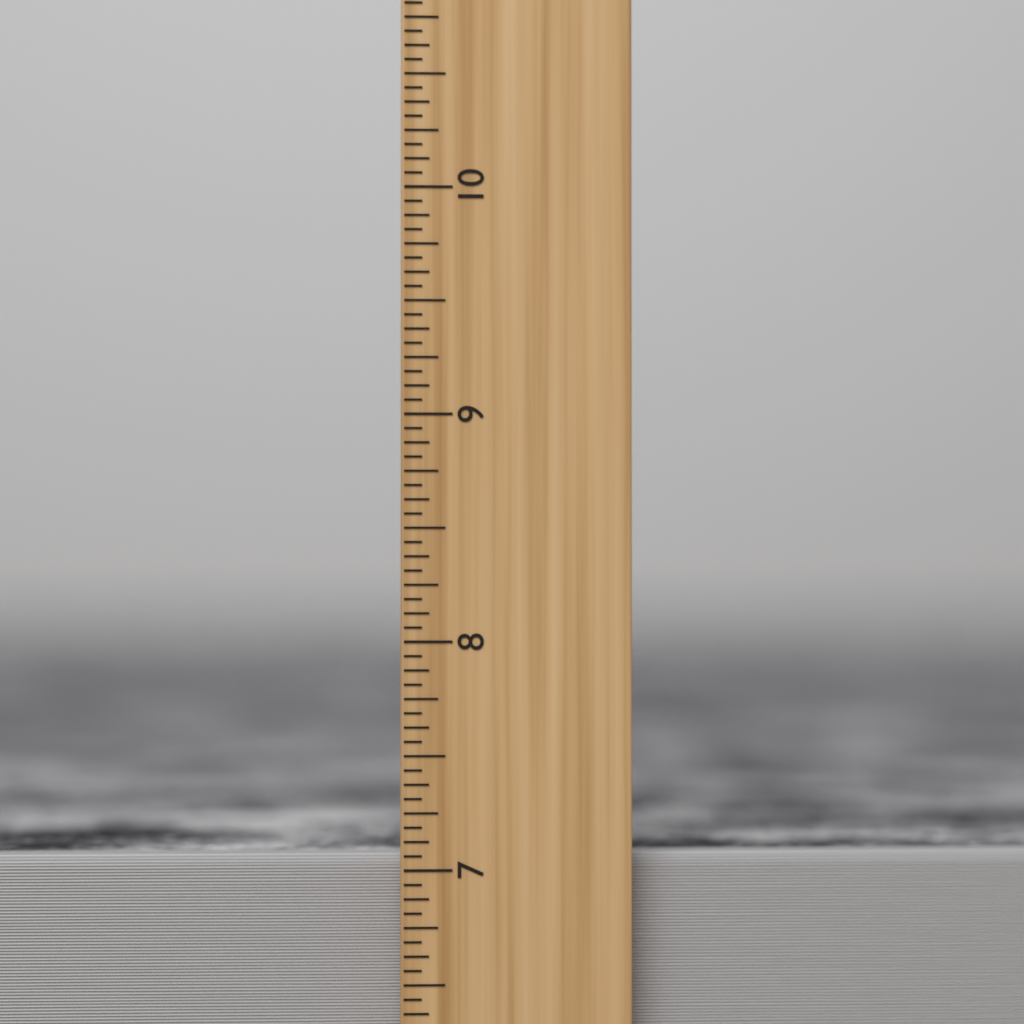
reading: 7.0625 inch
